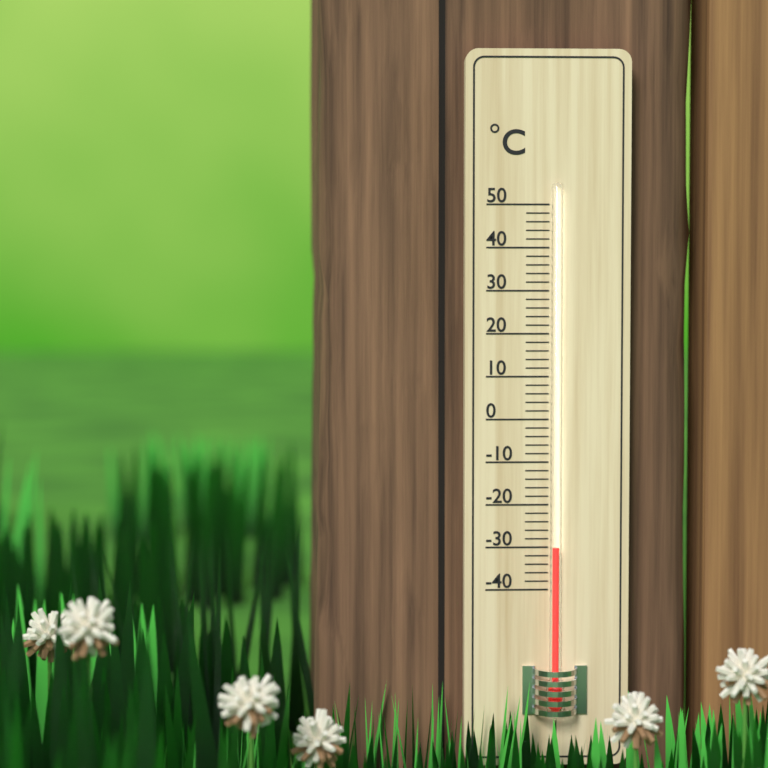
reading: -30 °C
